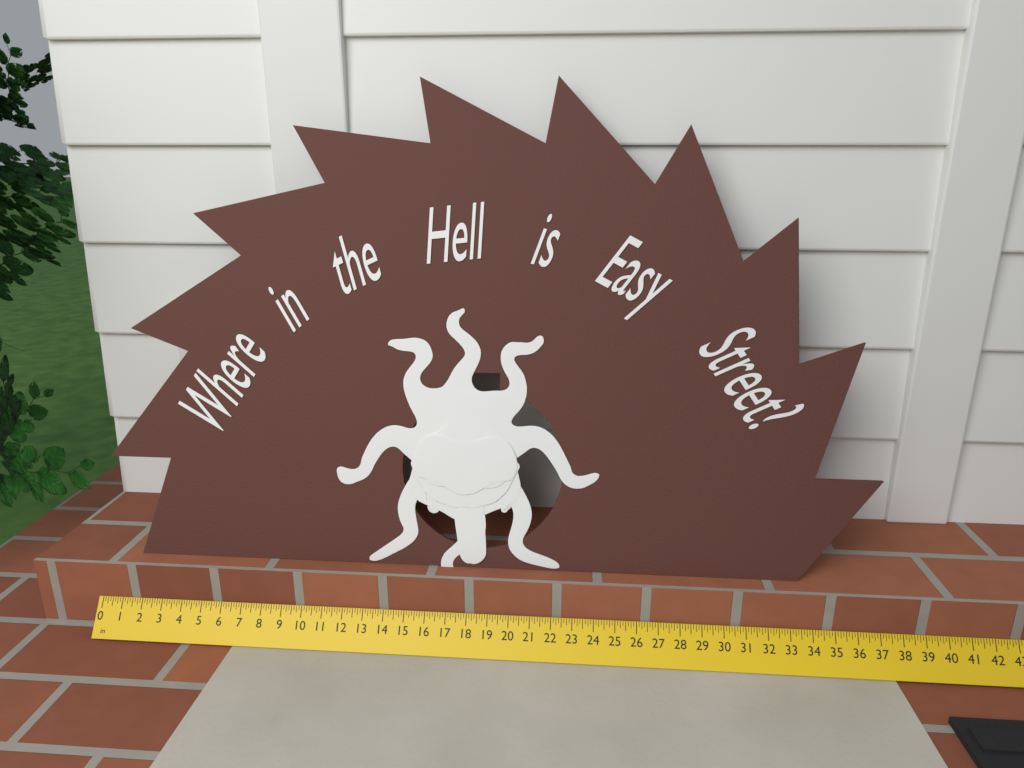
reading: 37.125 in
